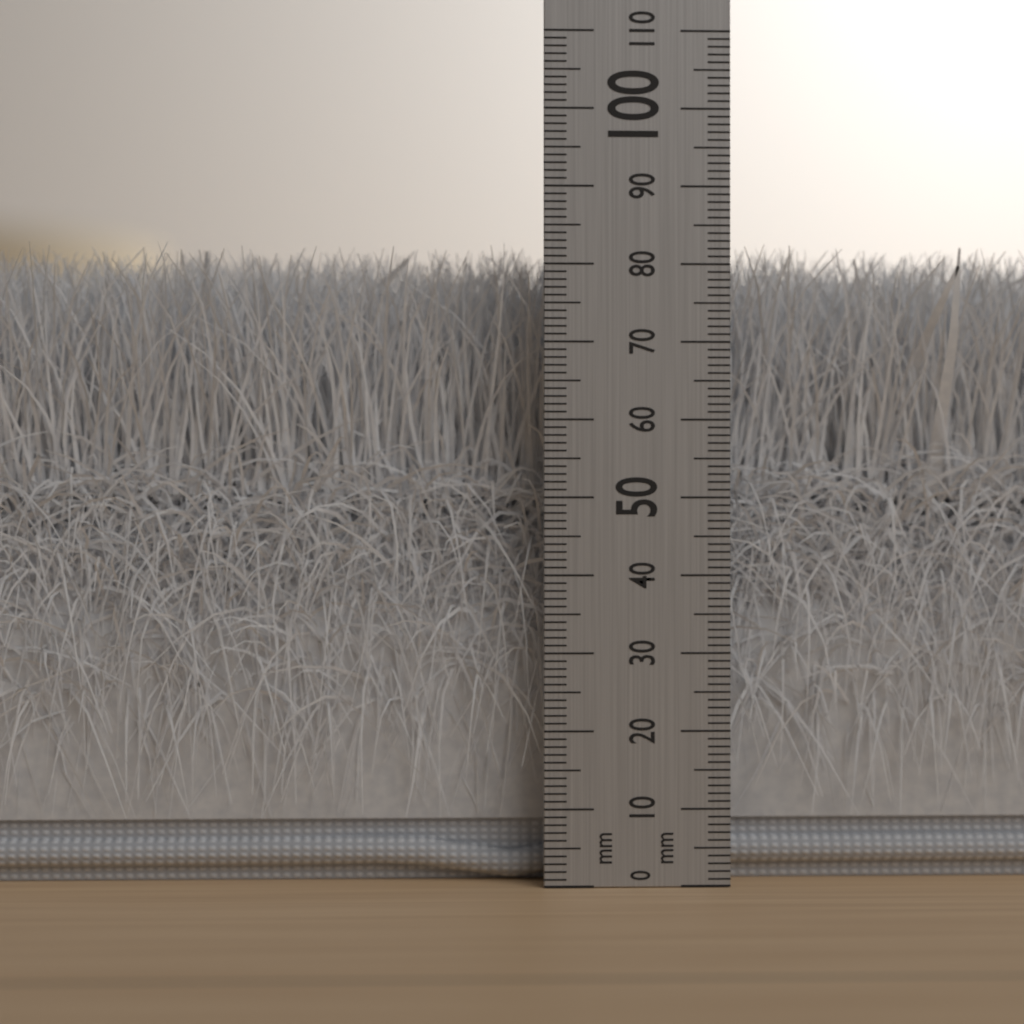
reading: 83 mm
